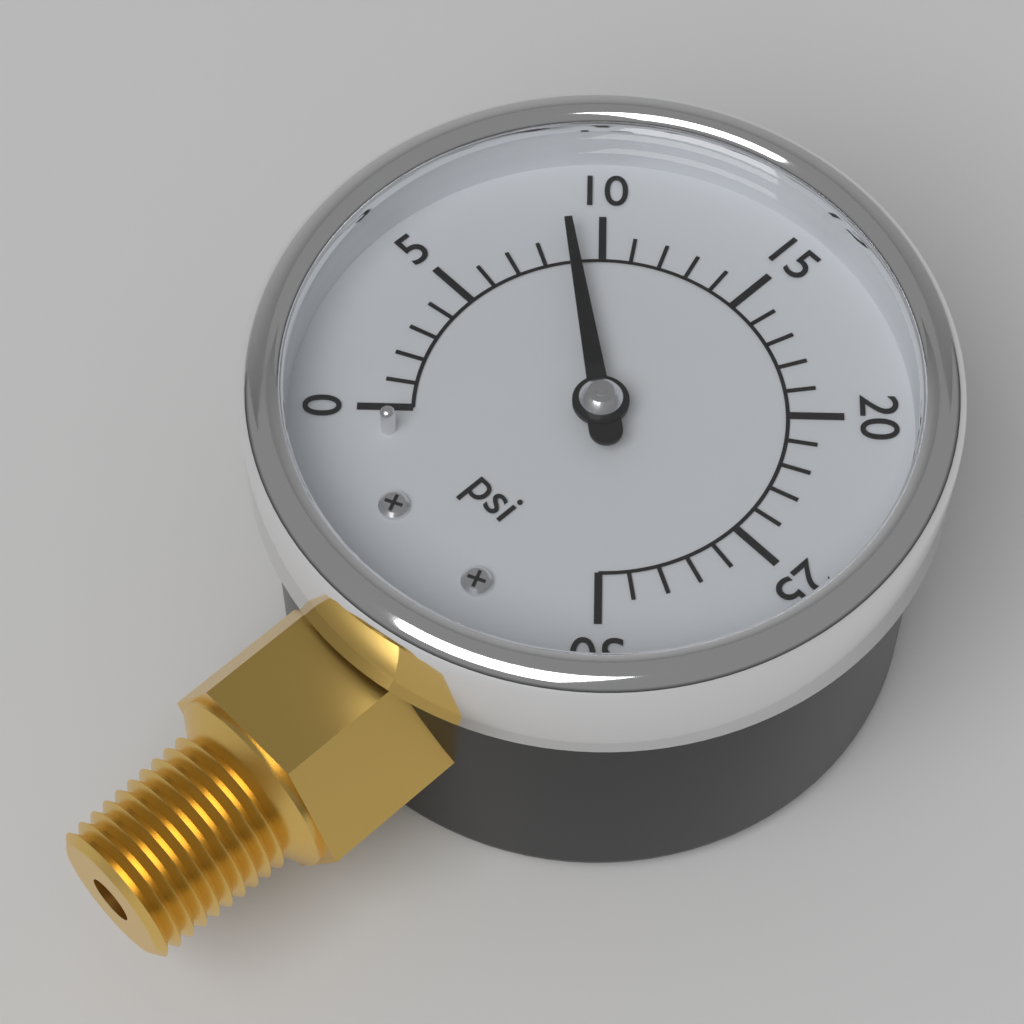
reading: 9 psi
